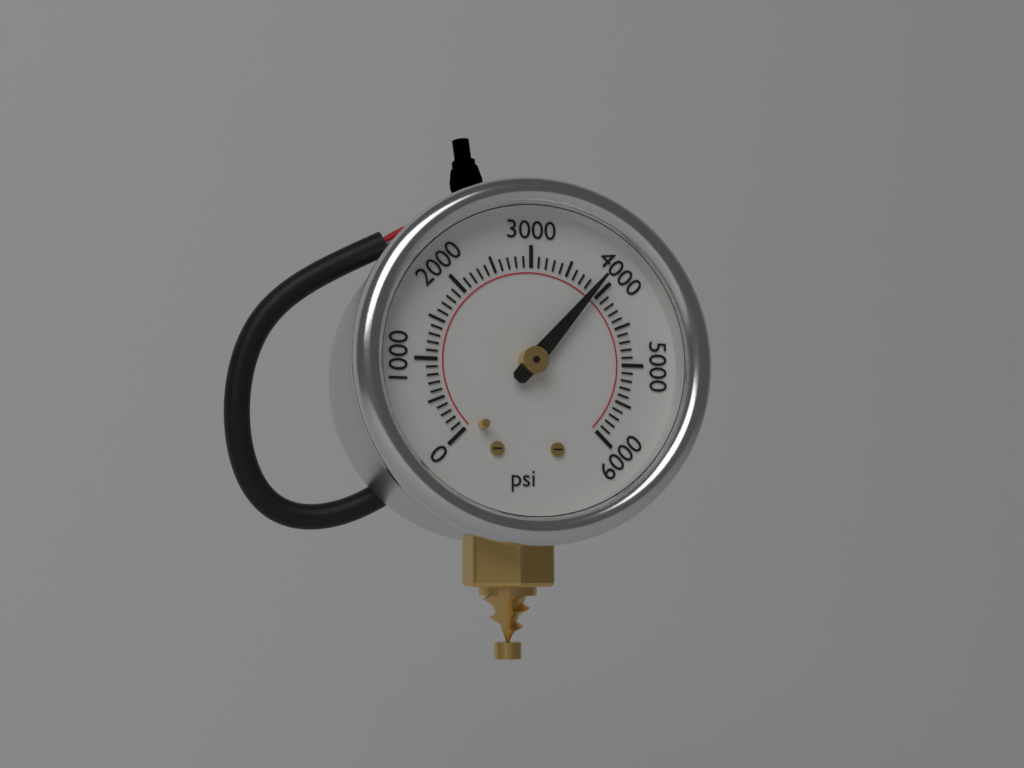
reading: 3900 psi
